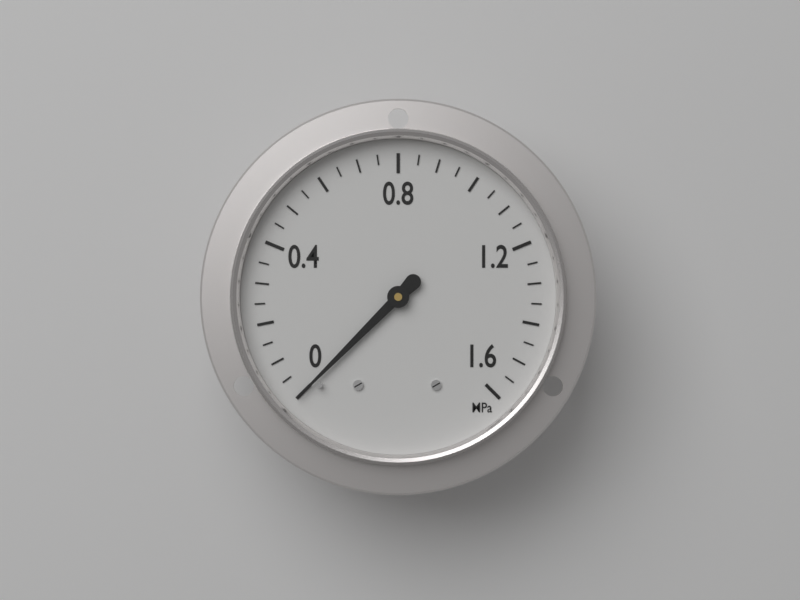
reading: 0.00 MPa
